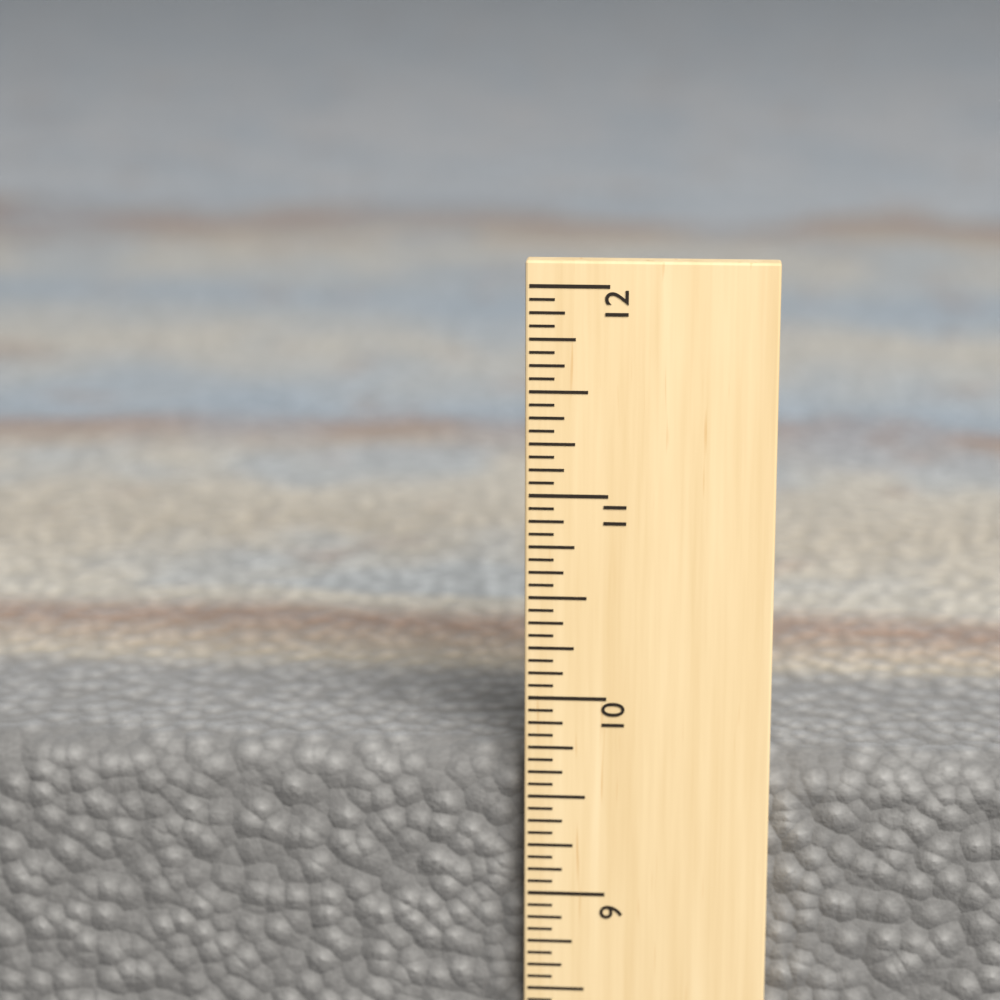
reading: 9.6875 in
